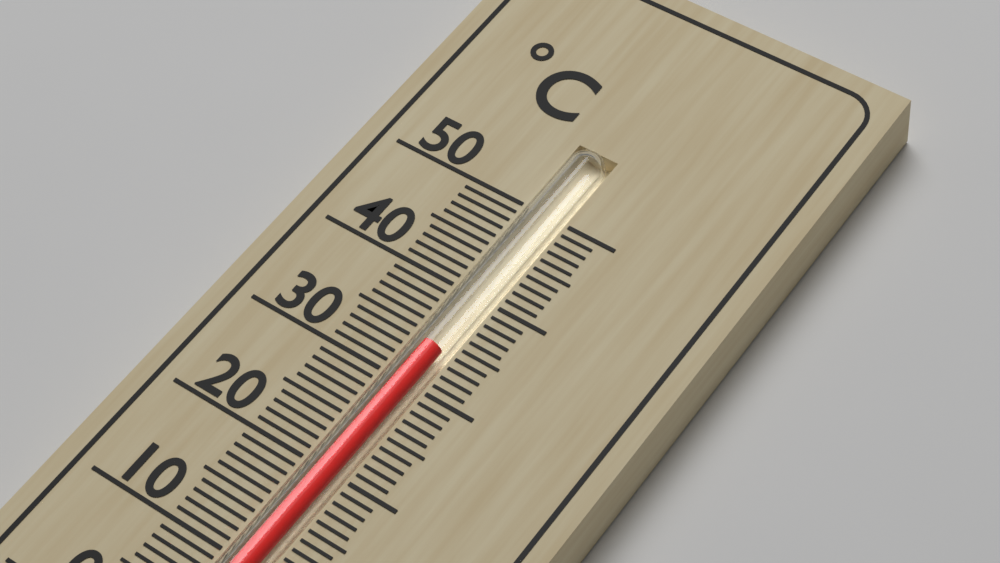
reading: 34 °C
